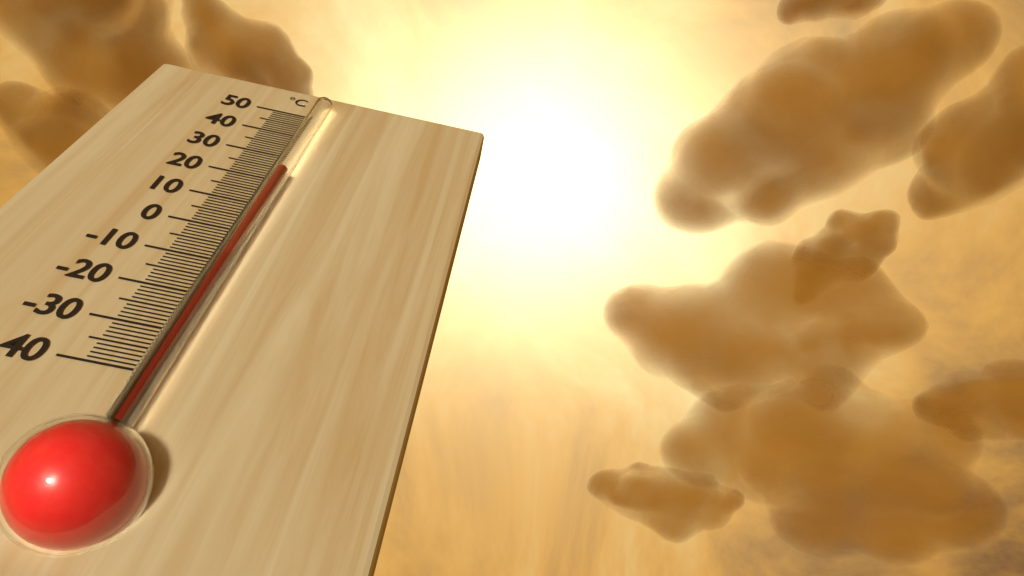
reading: 21 °C
